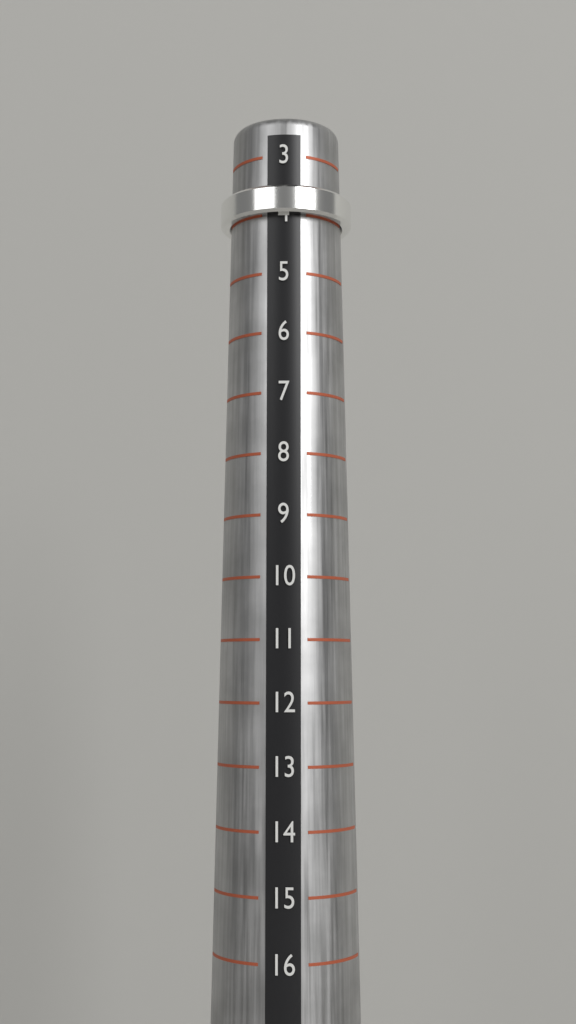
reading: 4 (no unit)
